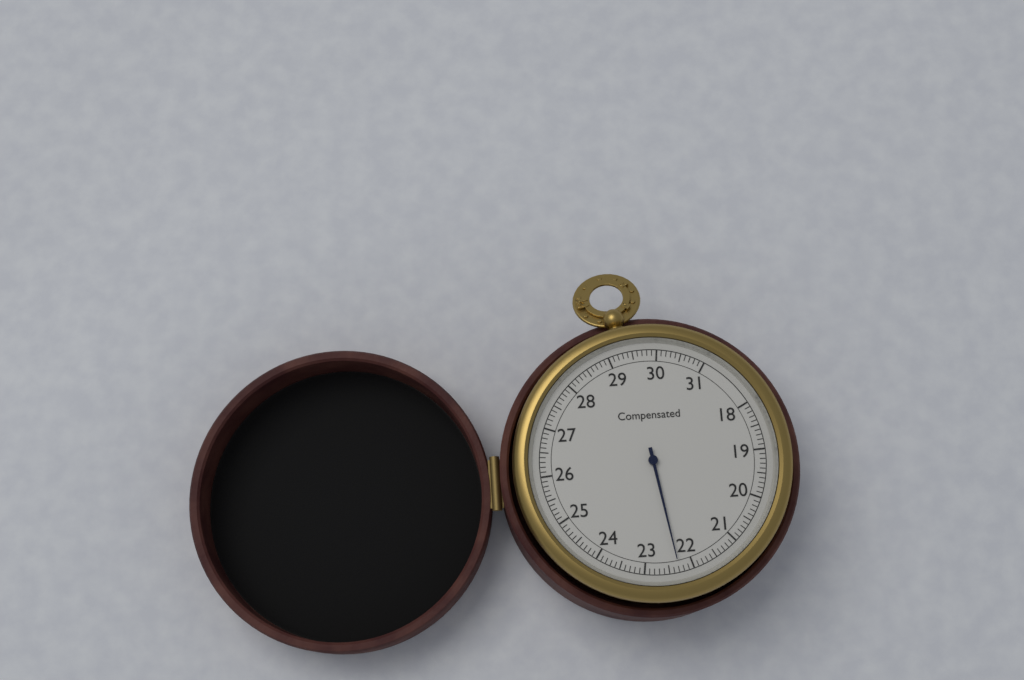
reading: 22.3 (no unit)
